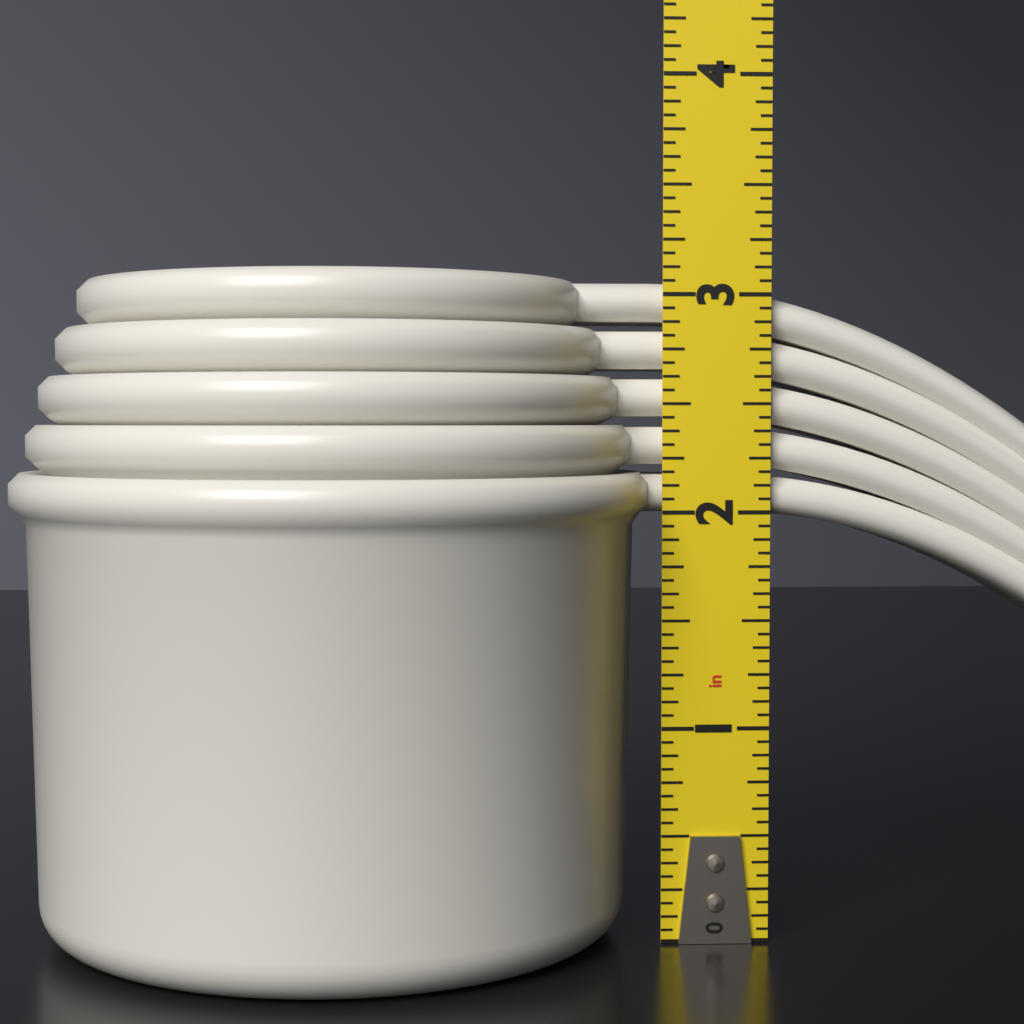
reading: 3.0625 in
